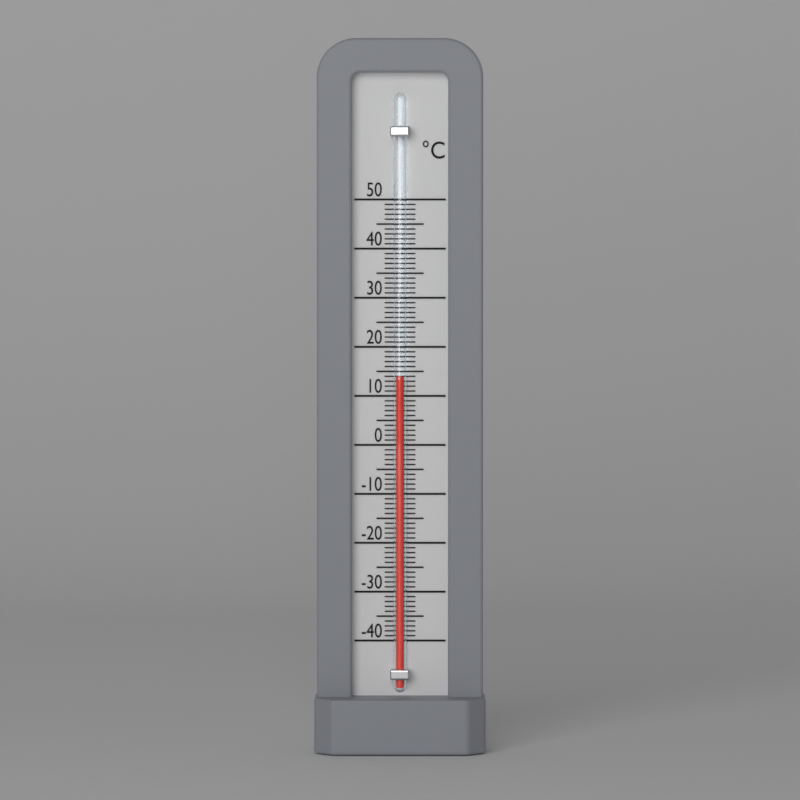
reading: 14 °C
